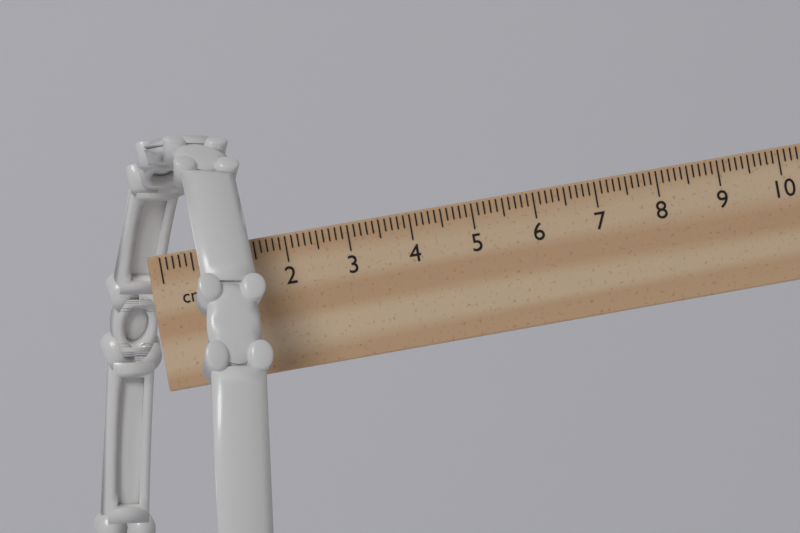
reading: 1.6 cm
